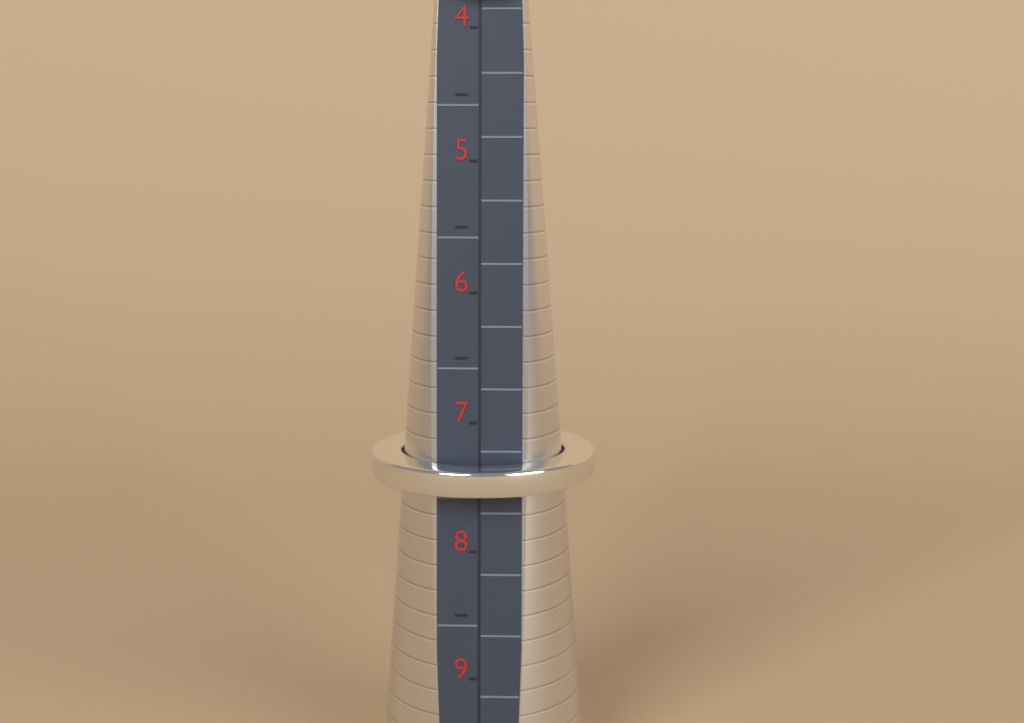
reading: 7.5 (no unit)
